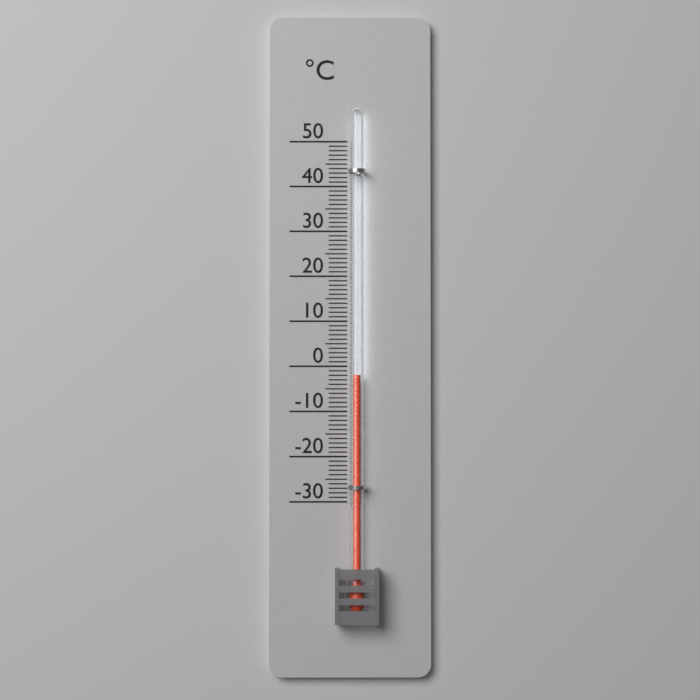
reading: -2 °C
